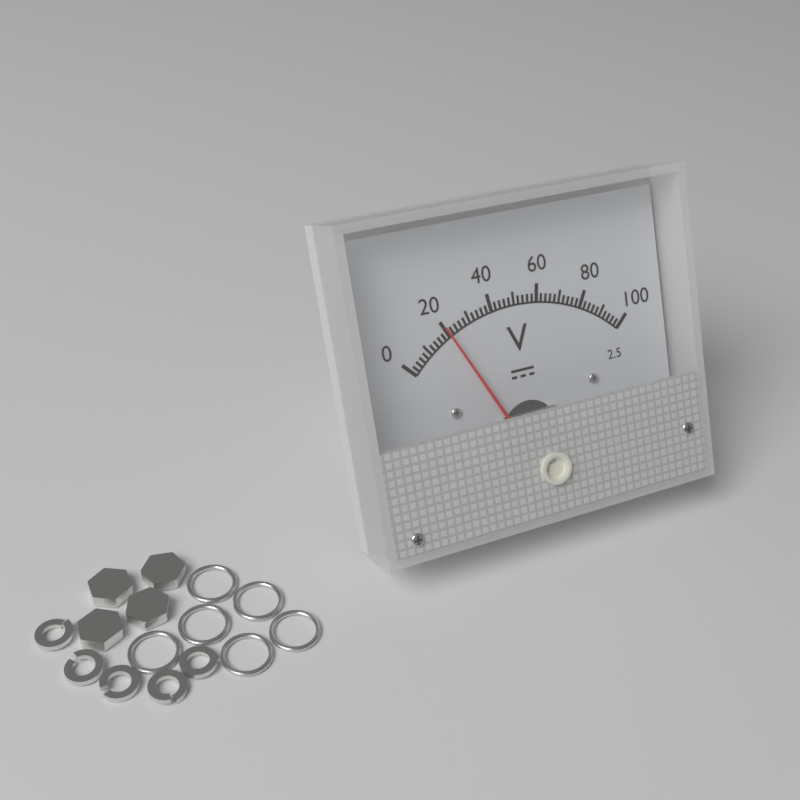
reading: 20 V
